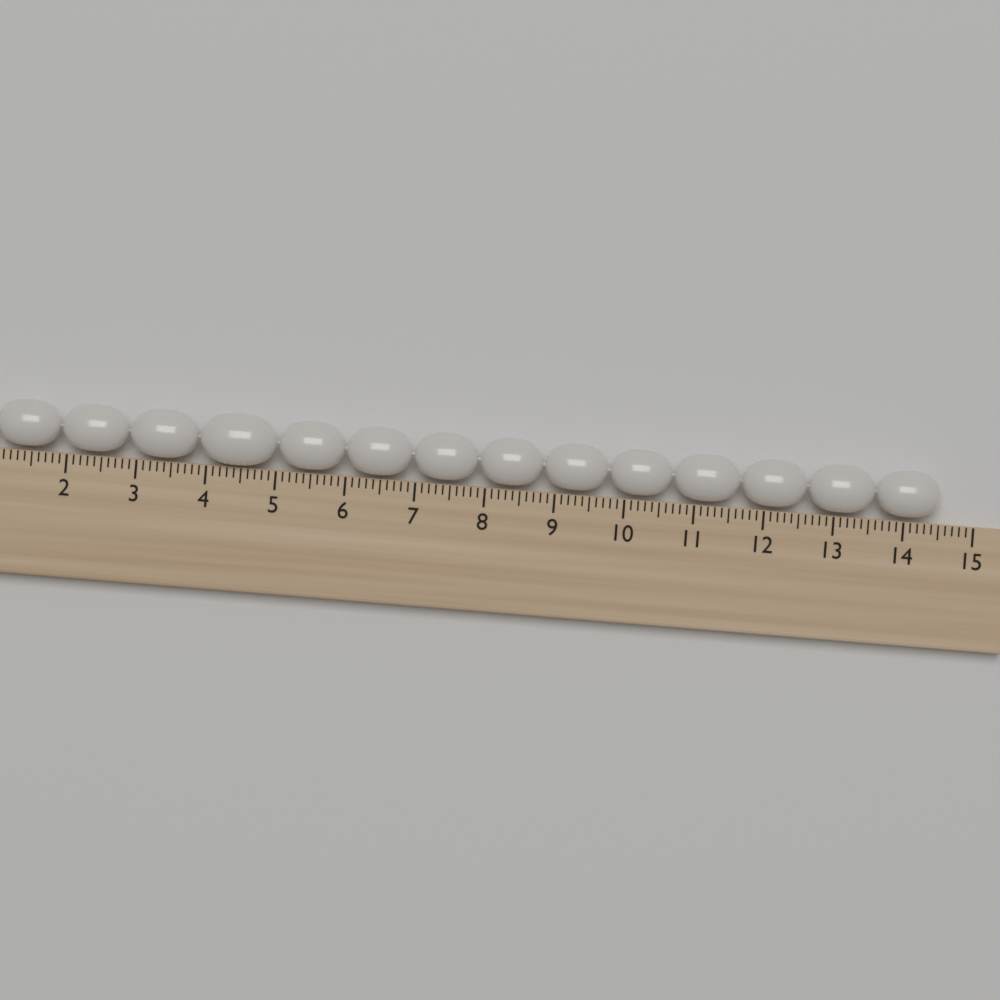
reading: 14.5 cm
